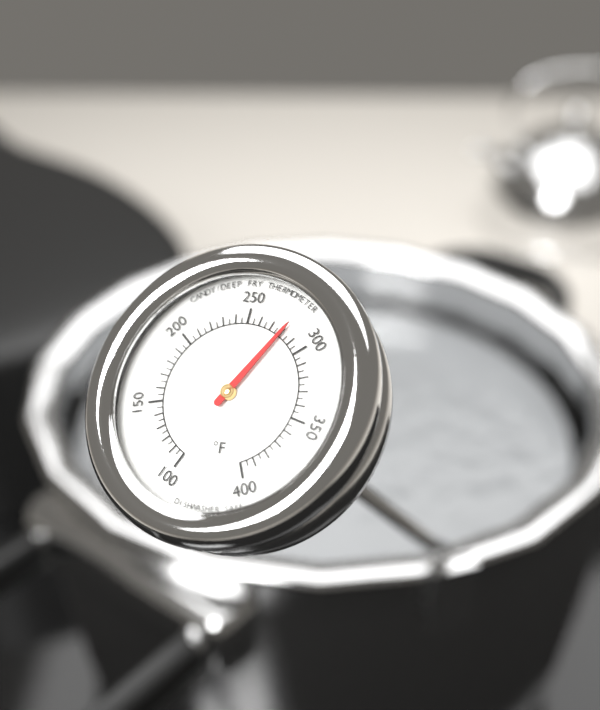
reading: 280 °F
